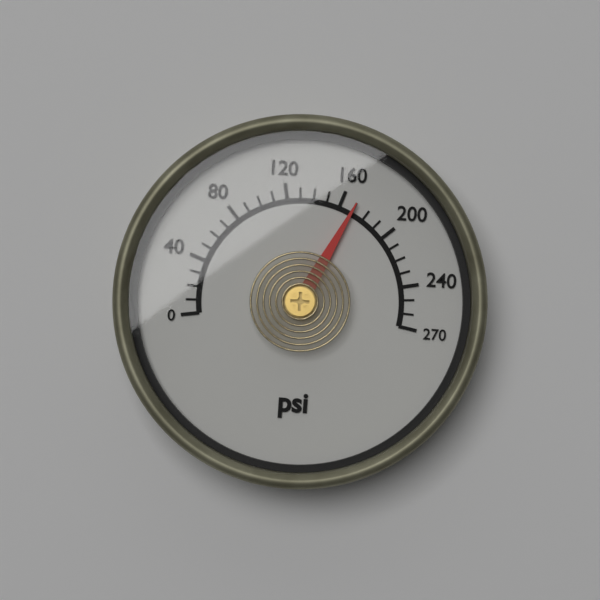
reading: 170 psi
